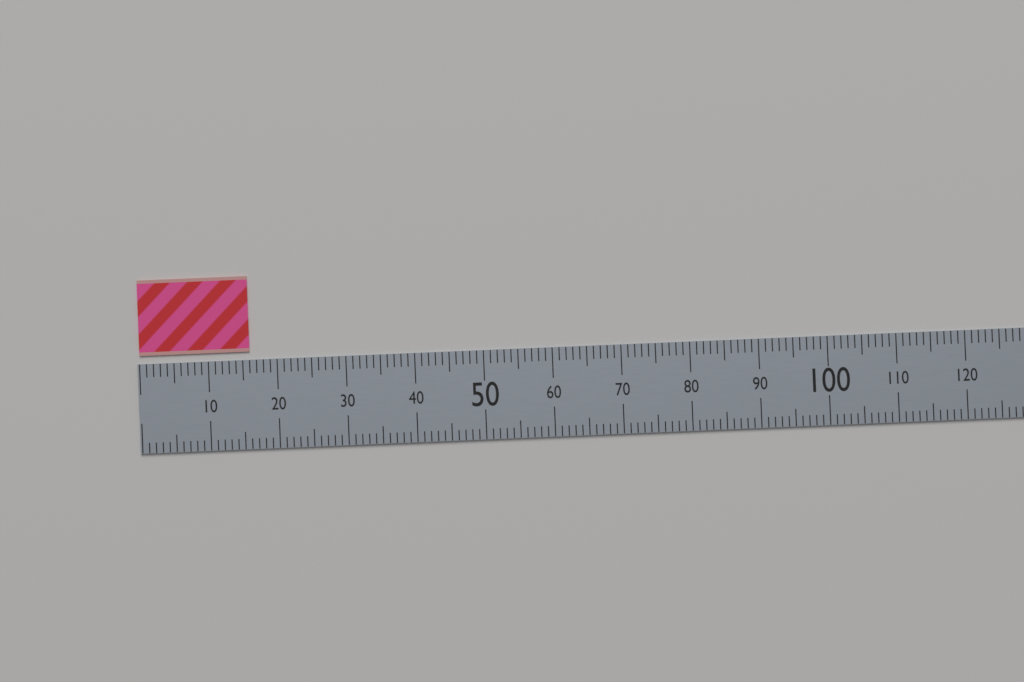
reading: 16 (no unit)
